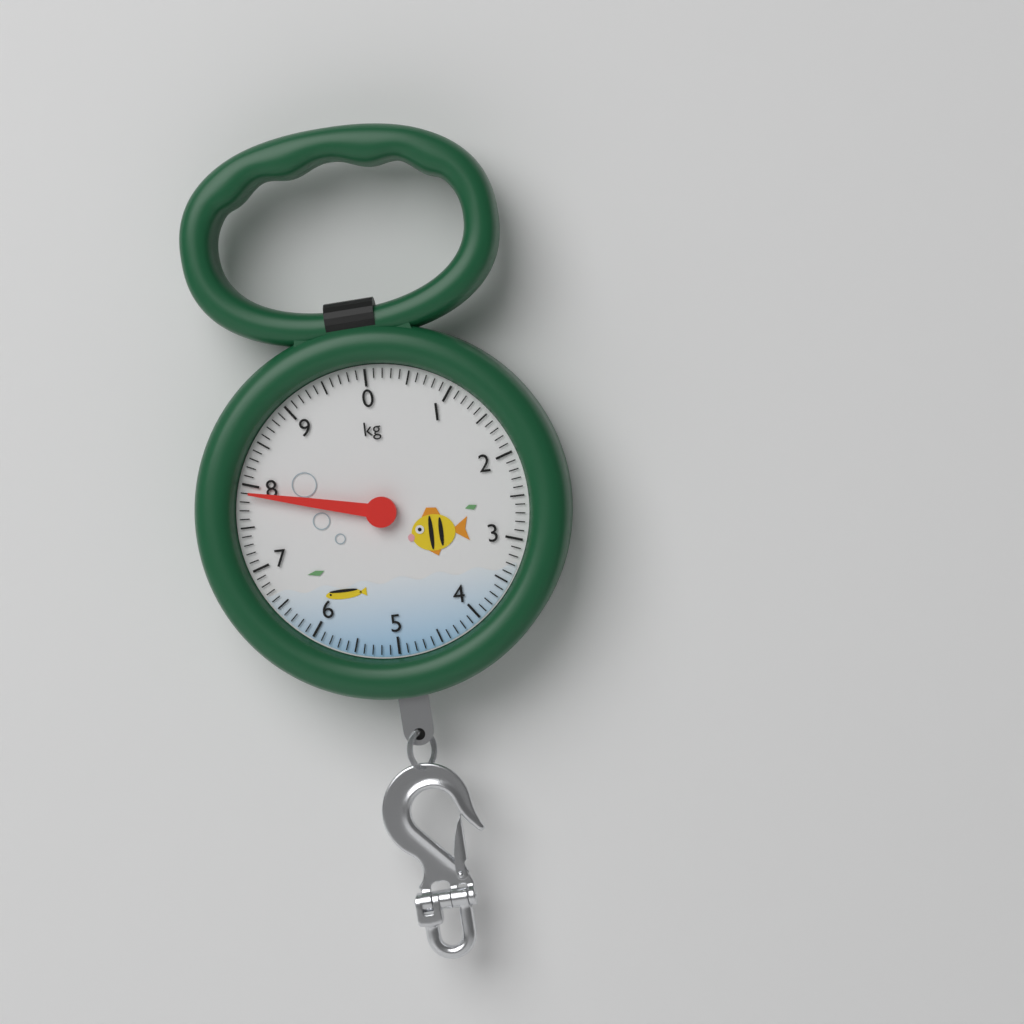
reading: 7.9 kg
